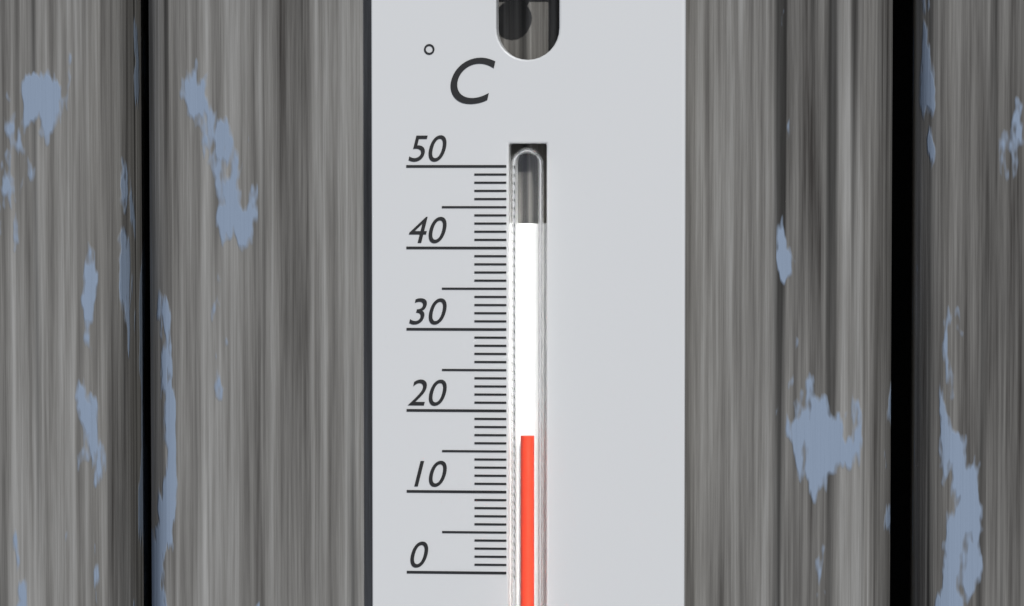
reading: 17 °C
